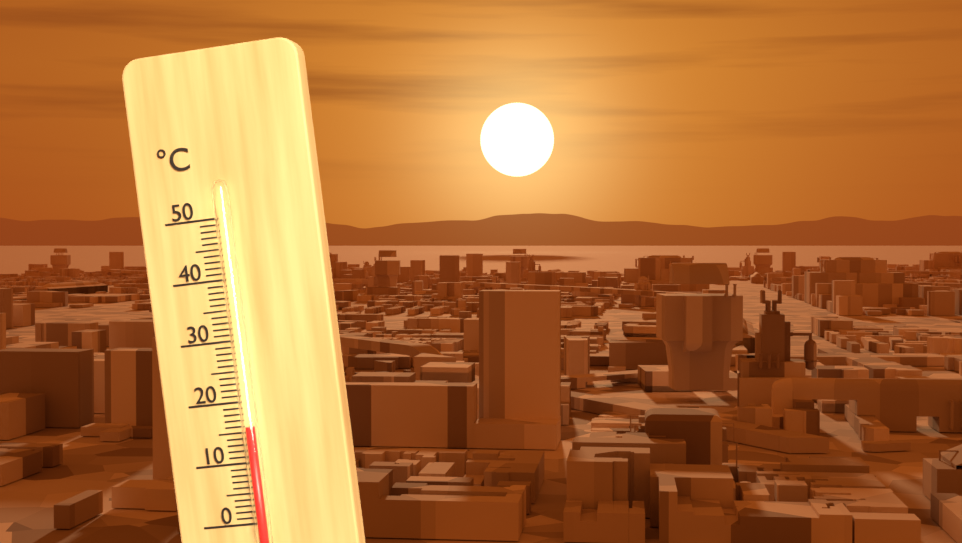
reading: 16 °C
